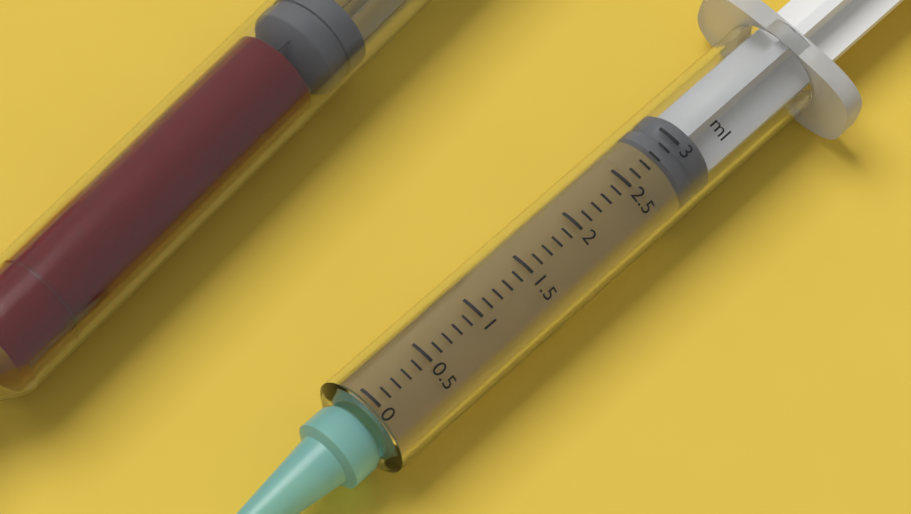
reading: 2.8 ml
